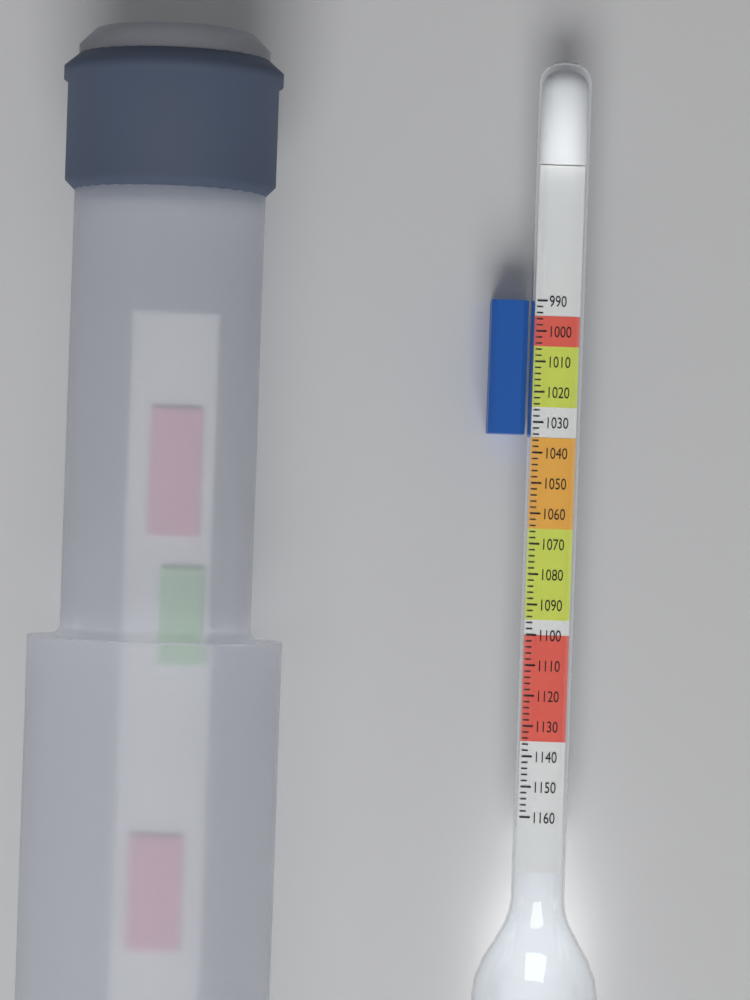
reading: 1034 (no unit)
